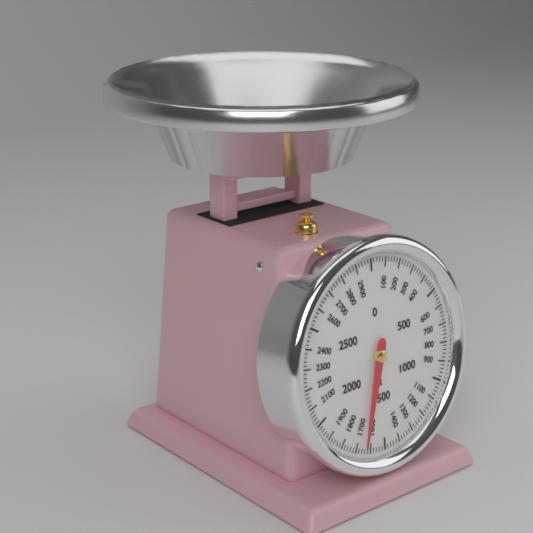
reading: 1640 g
